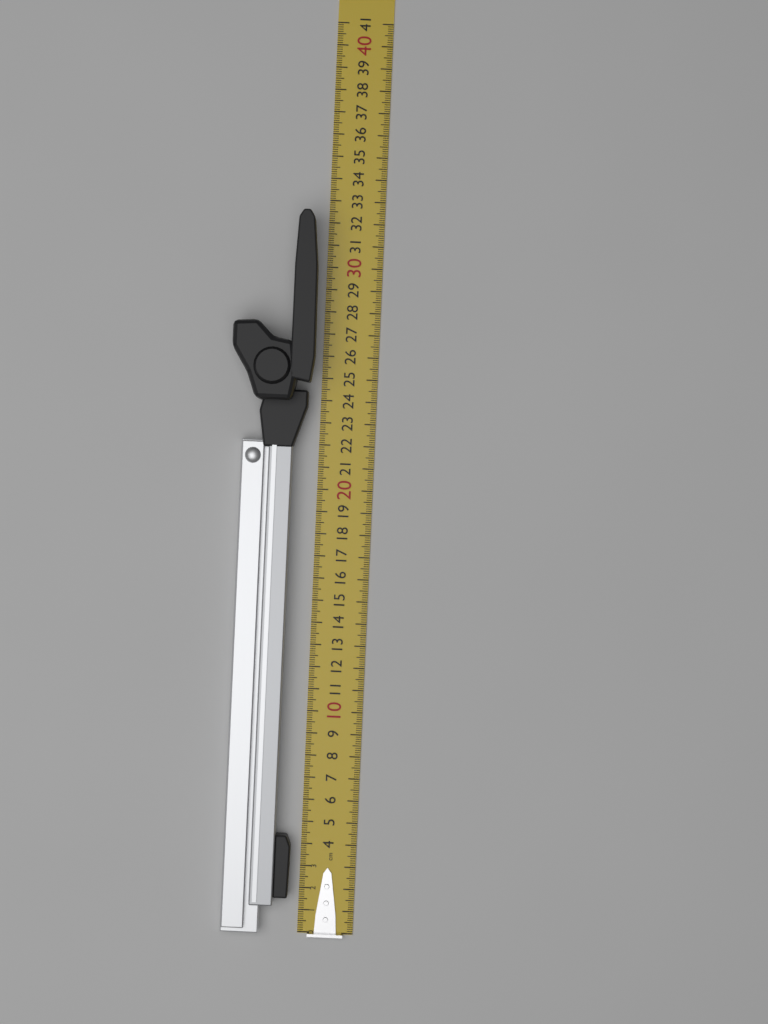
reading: 32.3 cm
